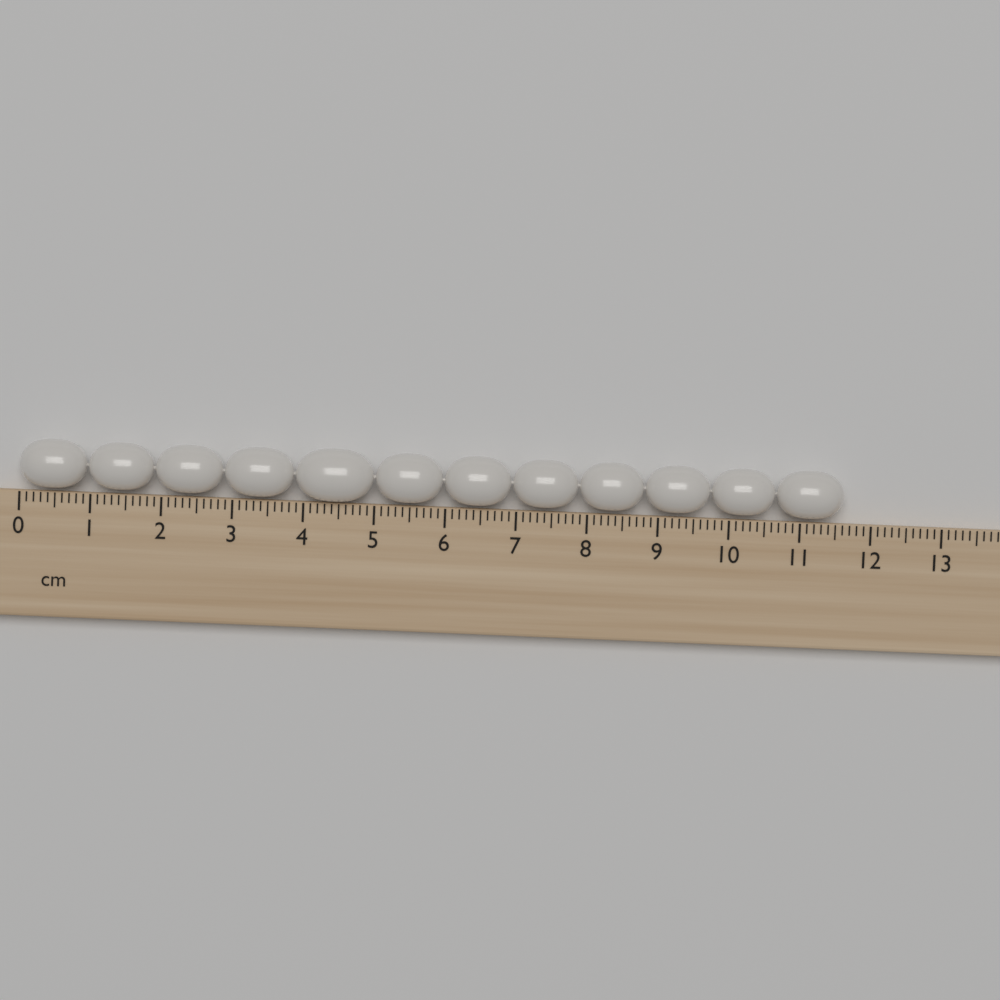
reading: 11.6 cm
